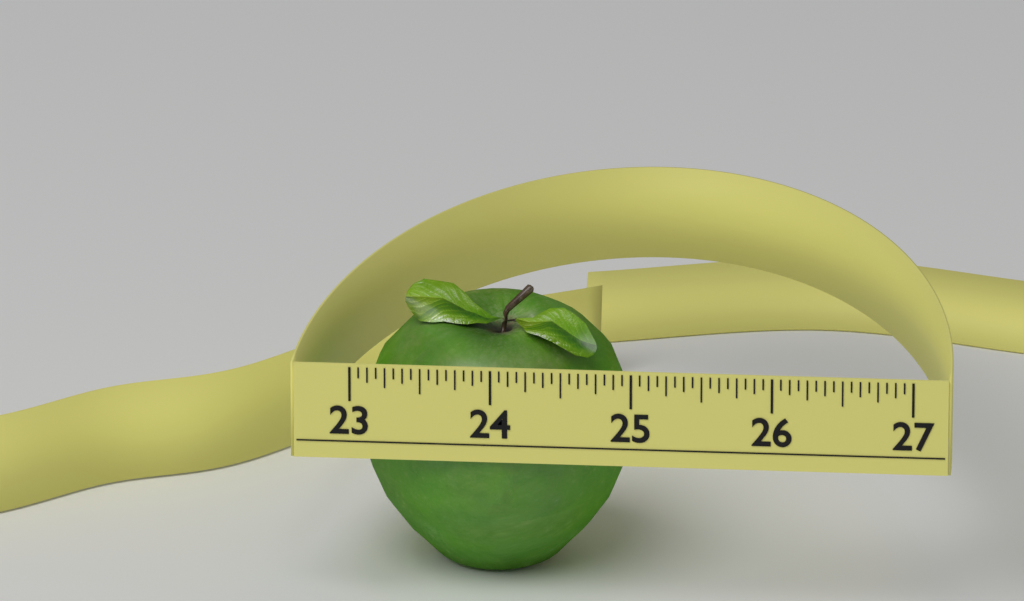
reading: 24.9375 (no unit)
